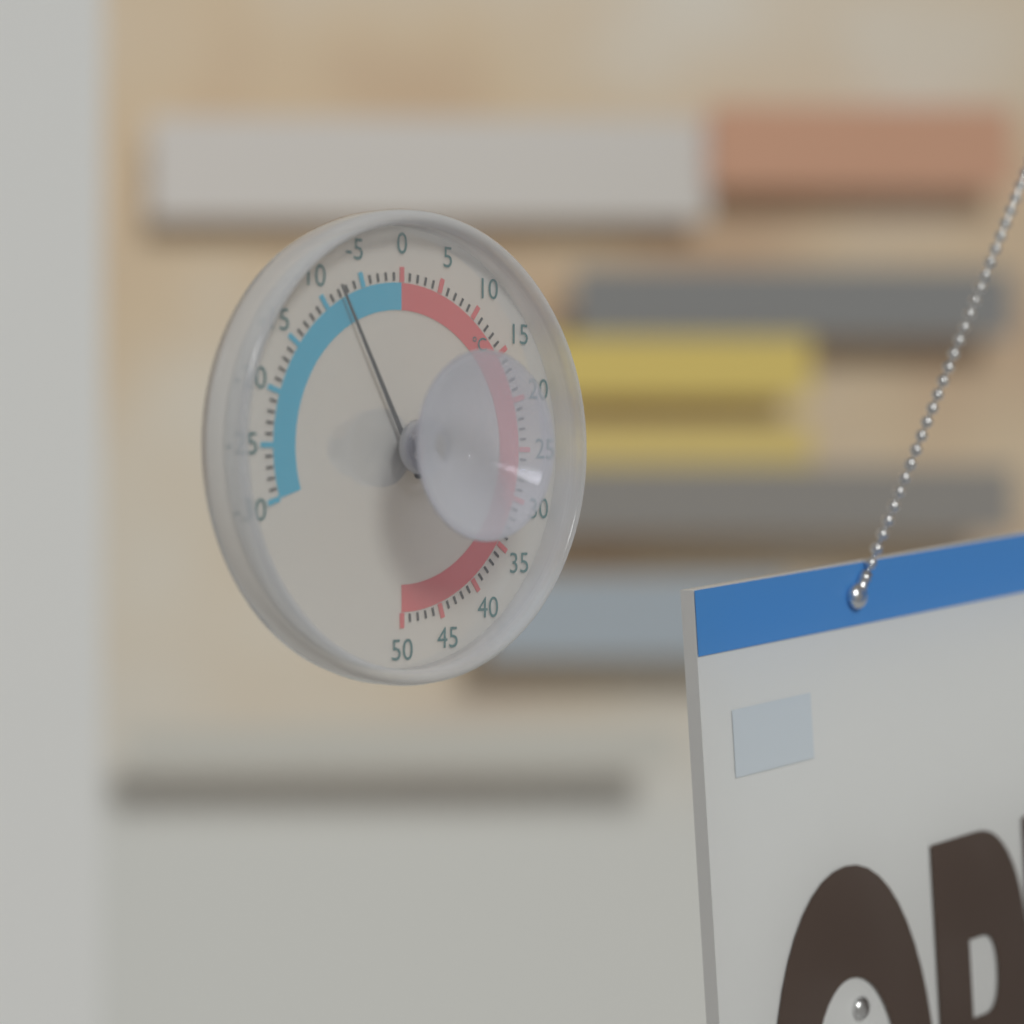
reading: -8 °C
